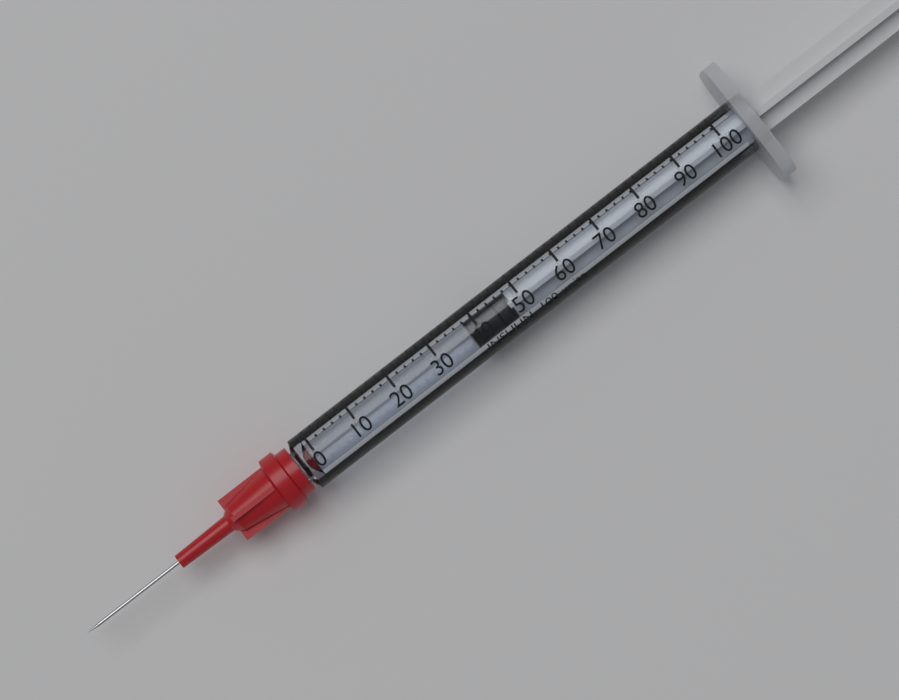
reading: 38 units
